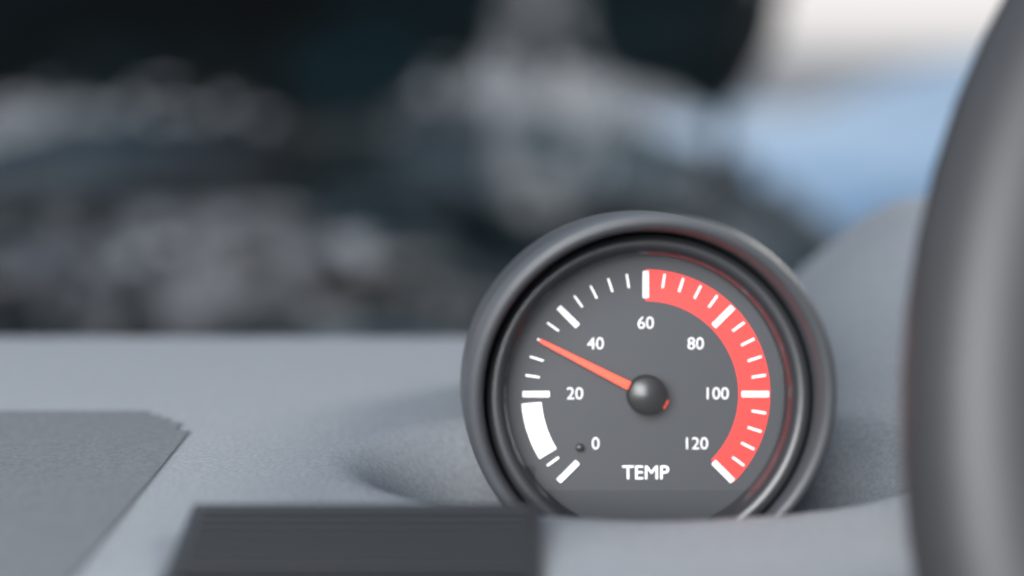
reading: 32 (no unit)
